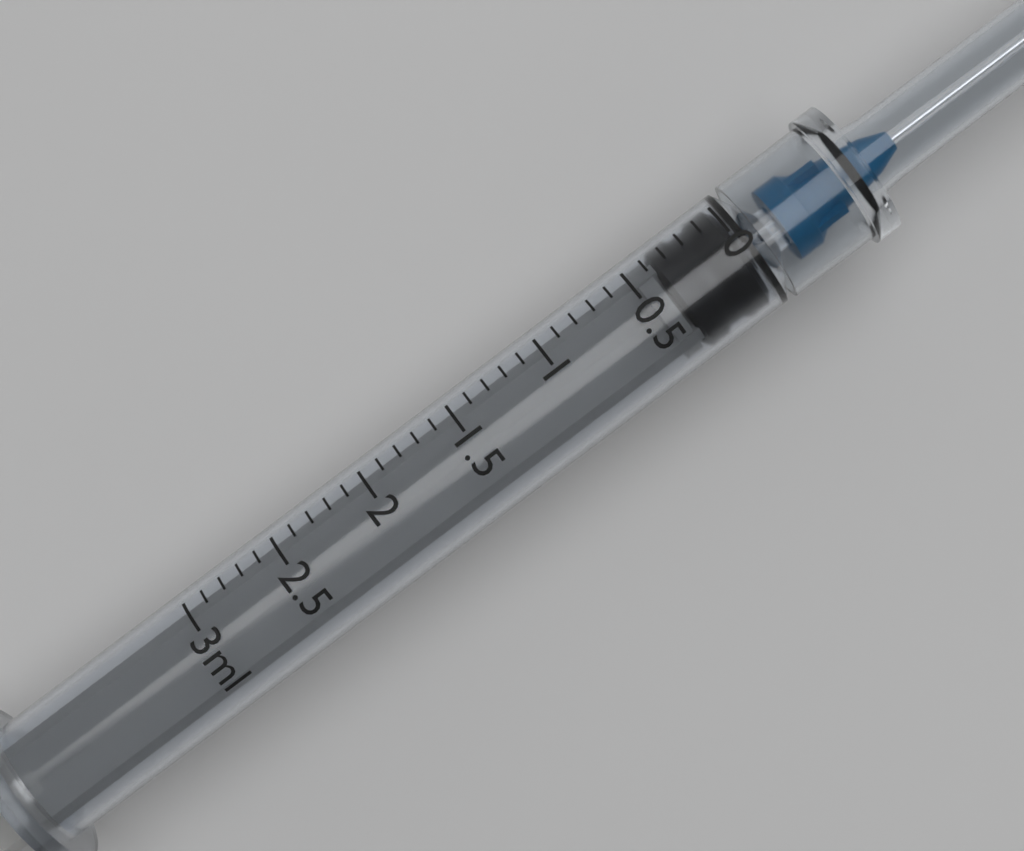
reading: 0.0 ml
